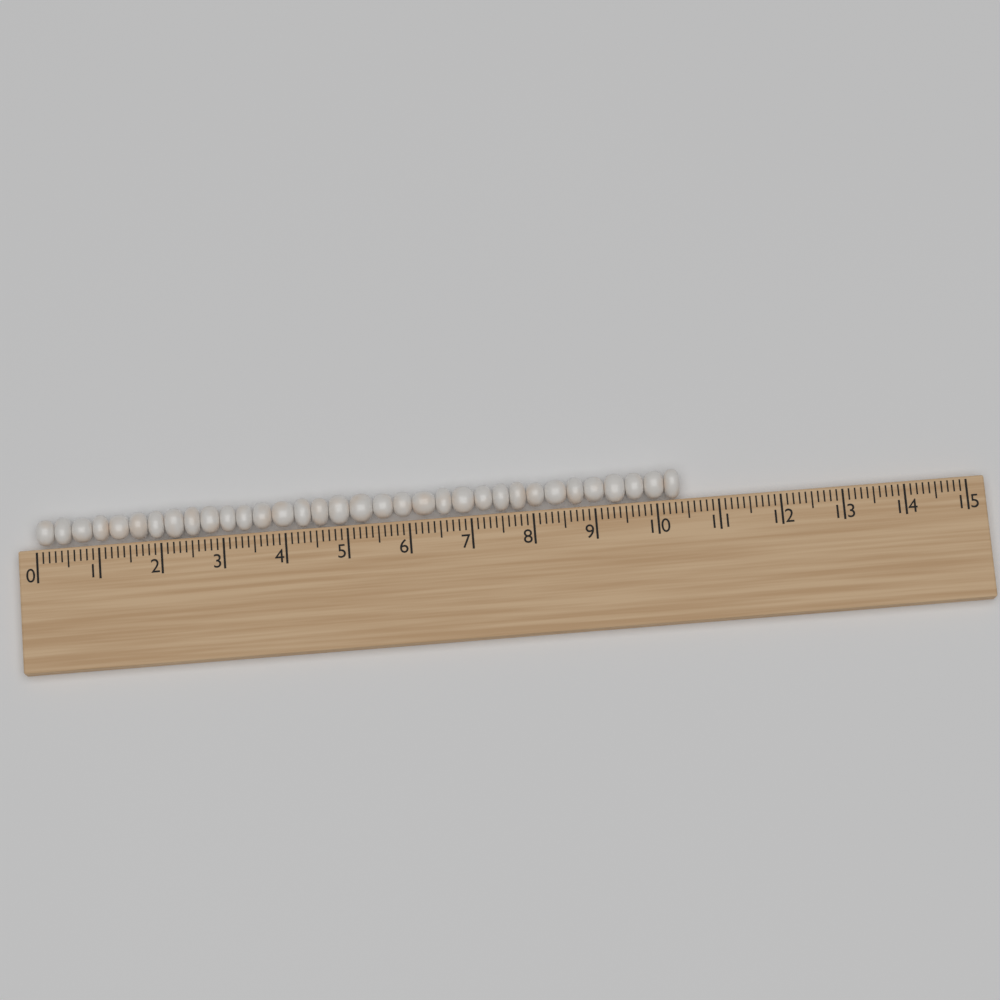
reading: 10.4 (no unit)
